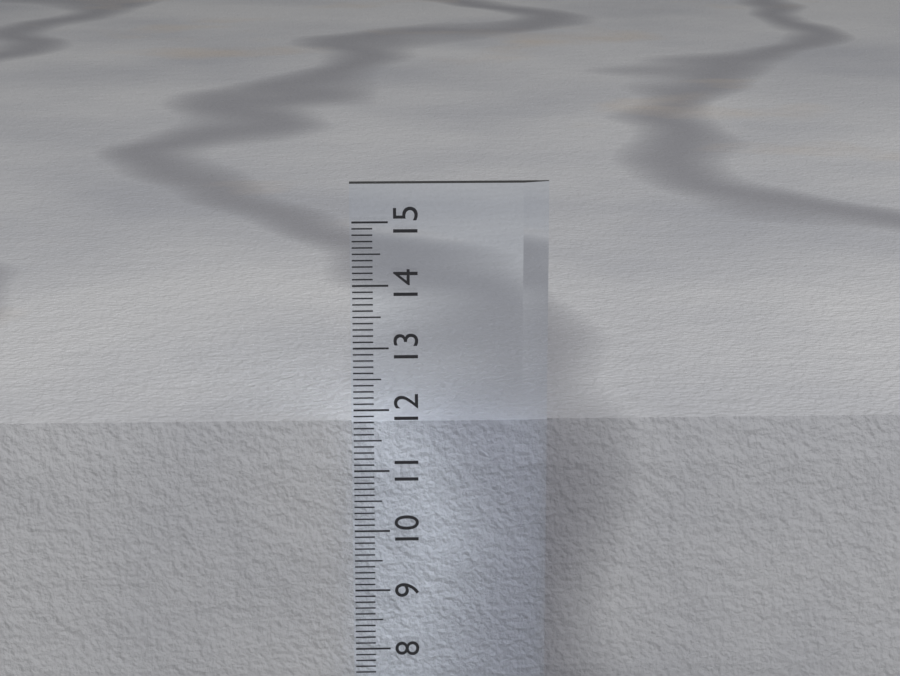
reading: 11.7 cm
